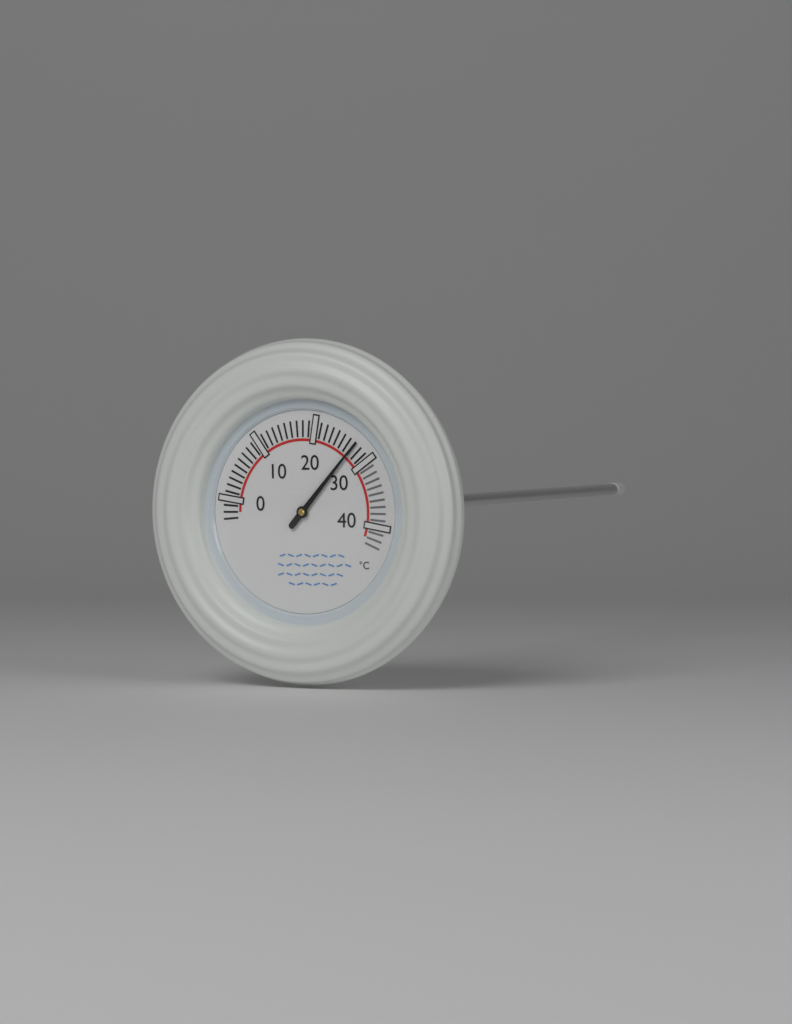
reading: 27 °C
